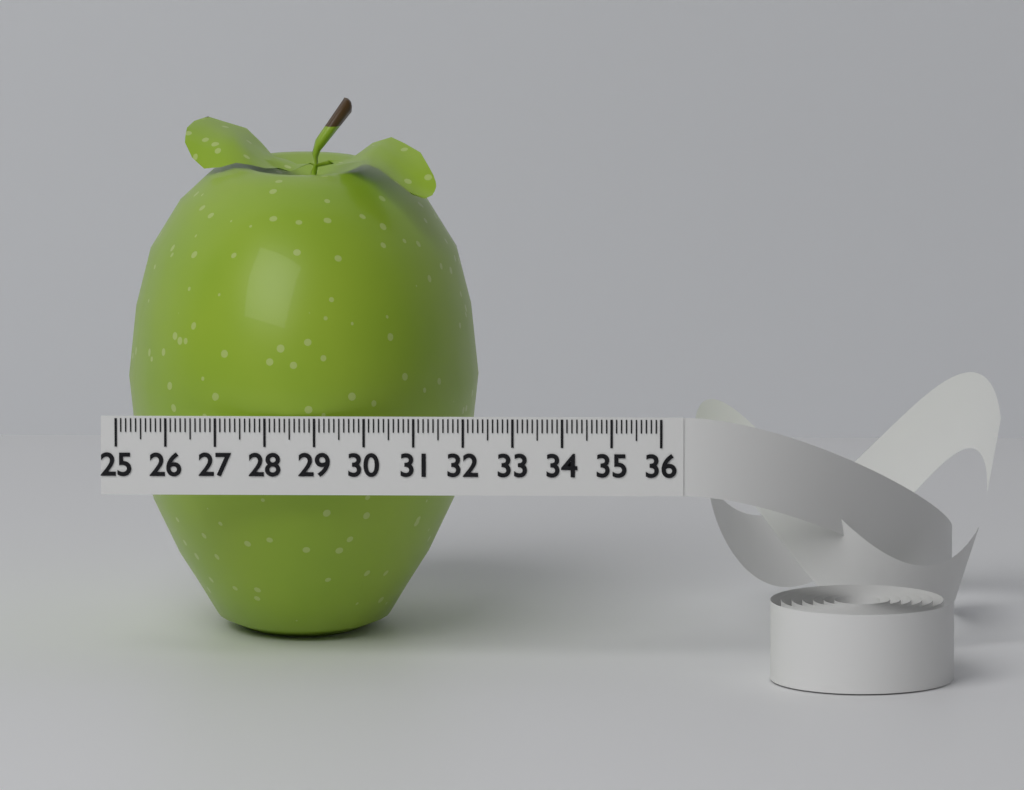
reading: 32.2 (no unit)
